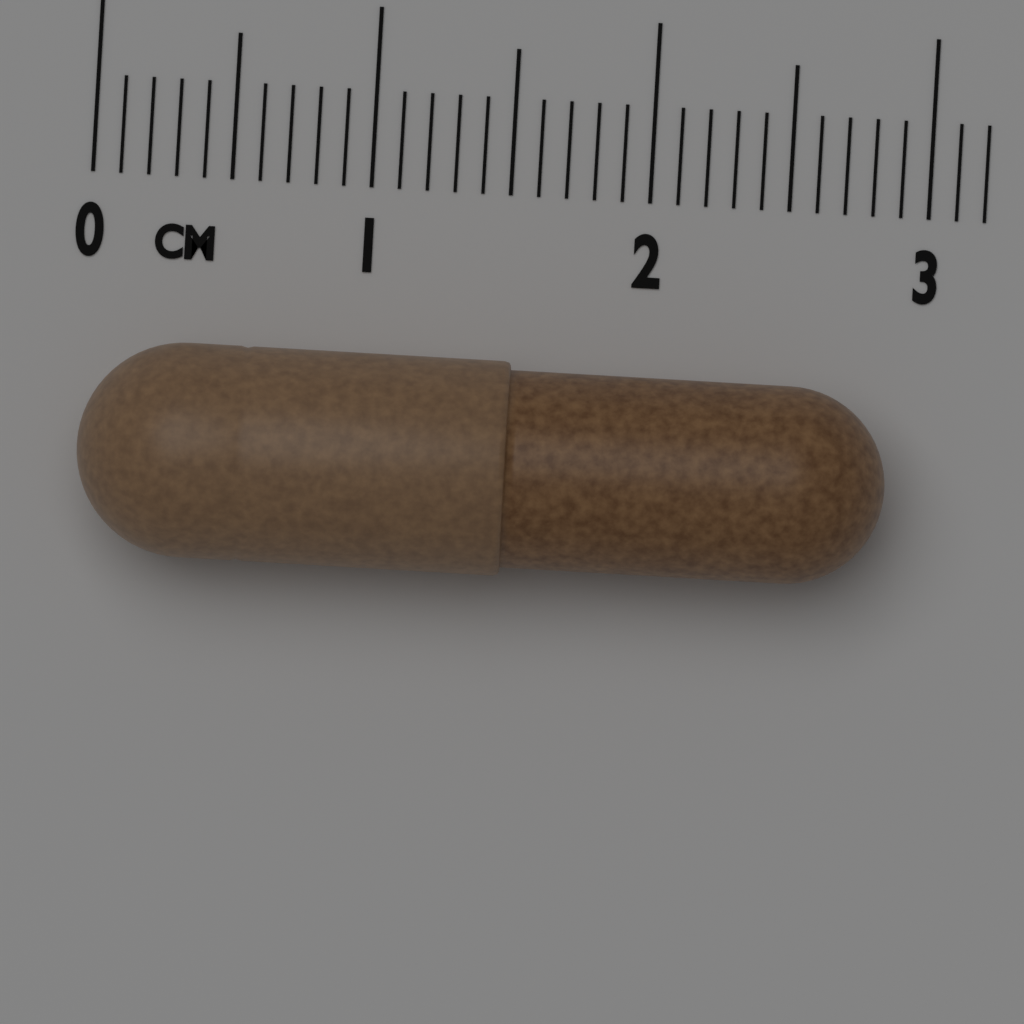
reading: 2.9 cm
